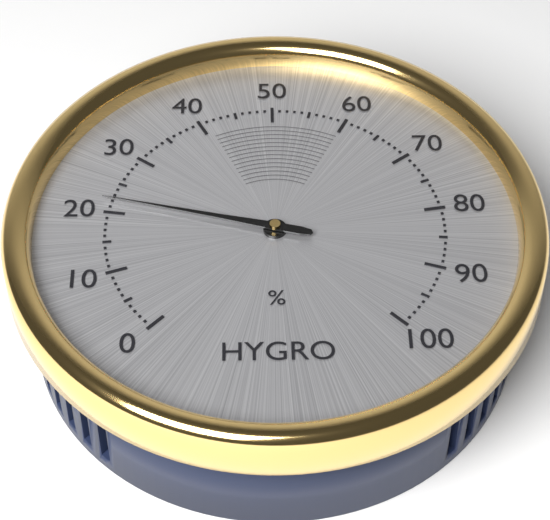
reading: 22 %
